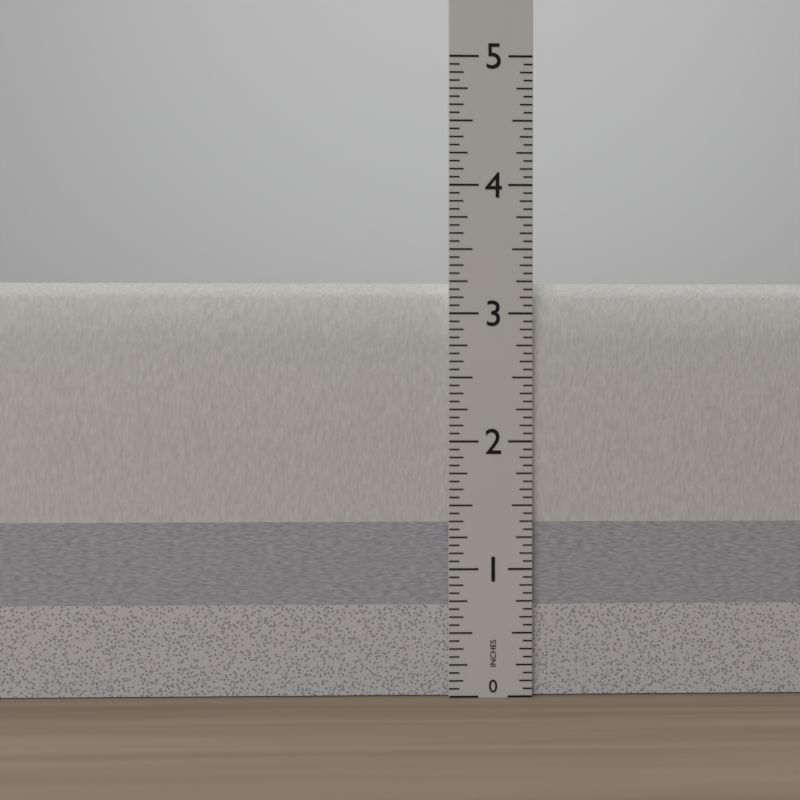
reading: 3.2500 in
